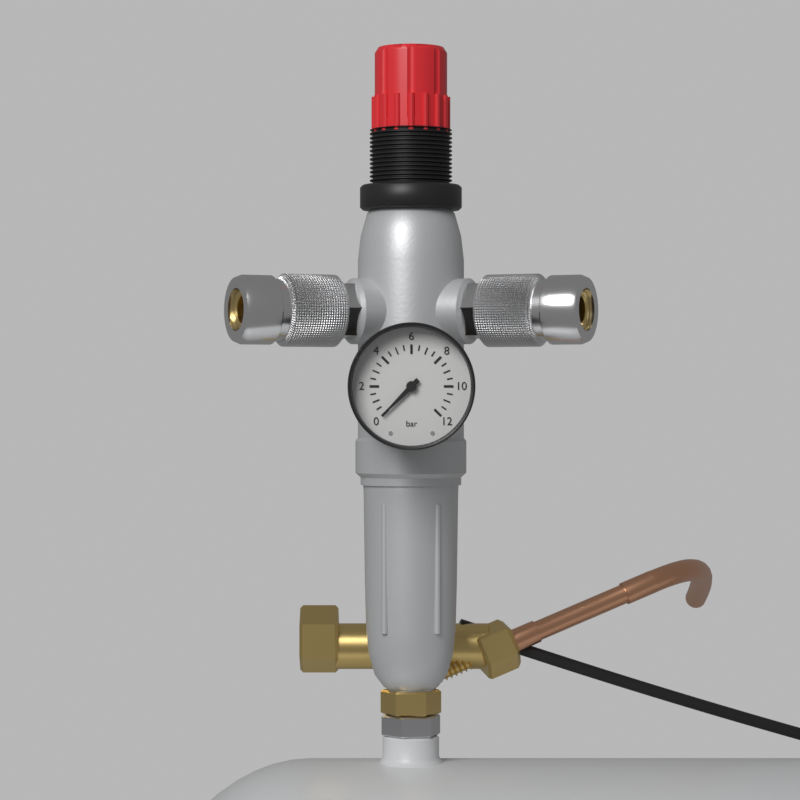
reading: 0.0 bar
